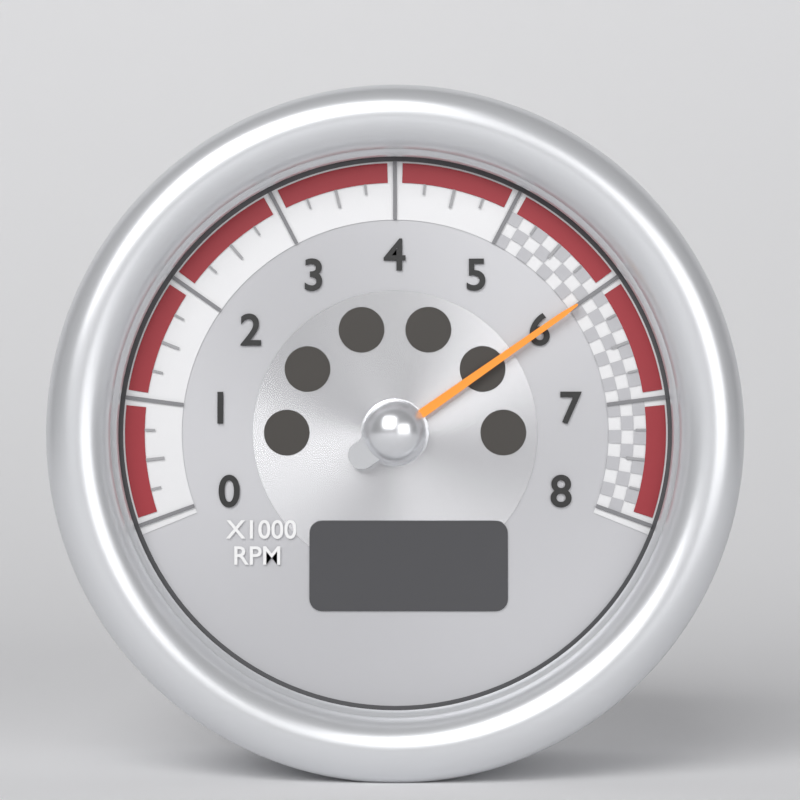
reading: 6.00 x1000 RPM
